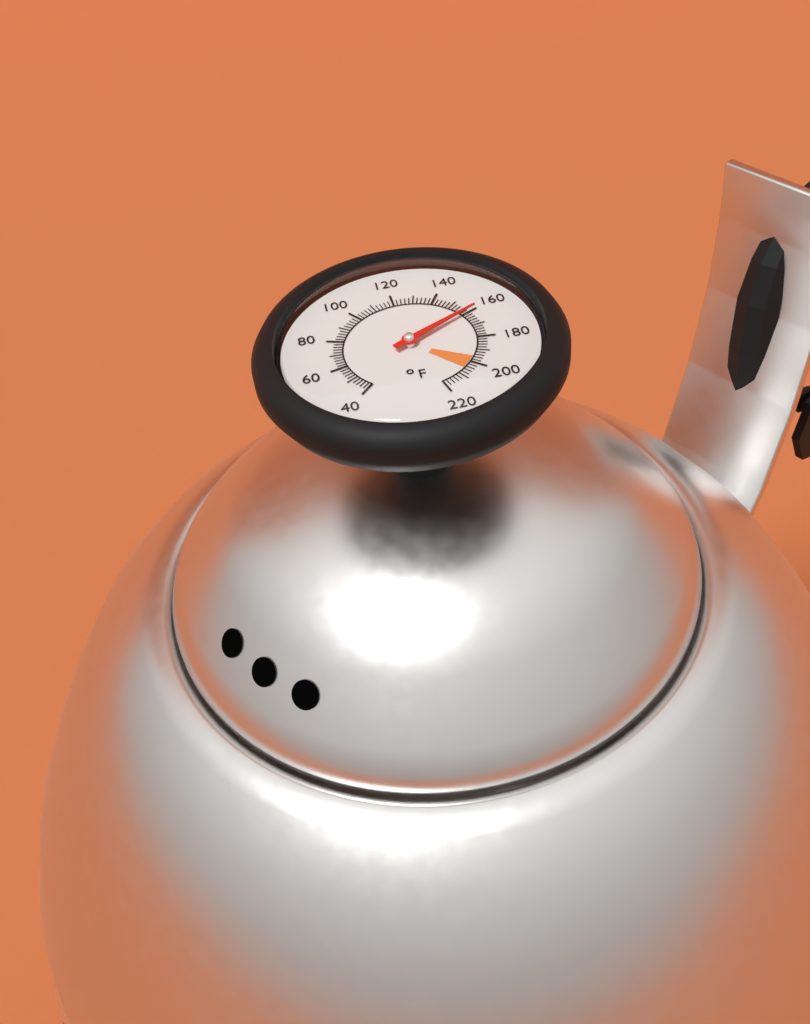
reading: 160 °F
